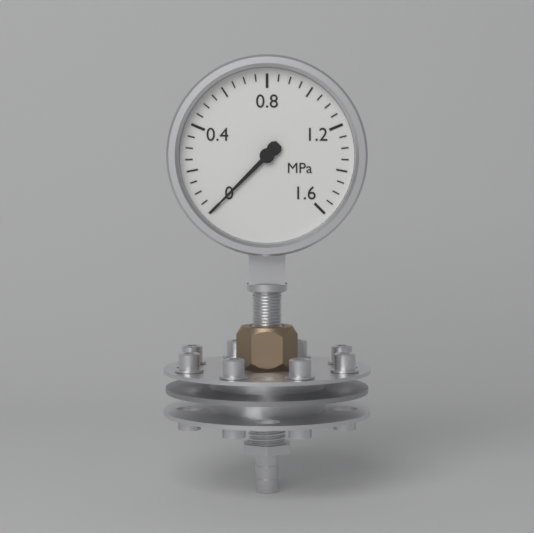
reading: 0.00 MPa
